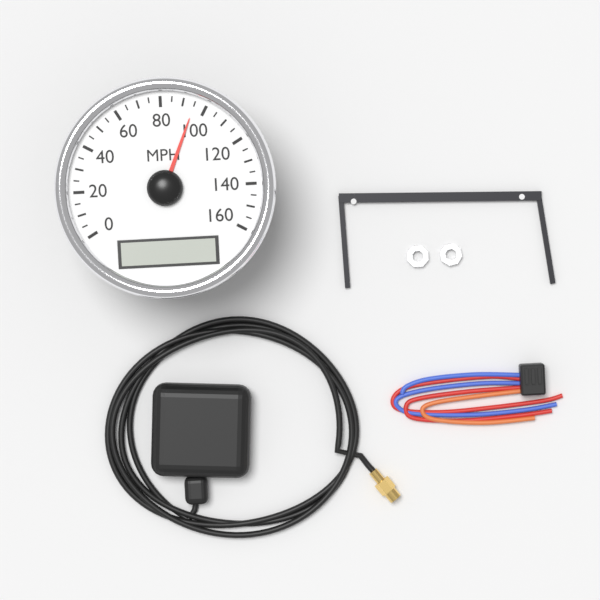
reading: 95 MPH
